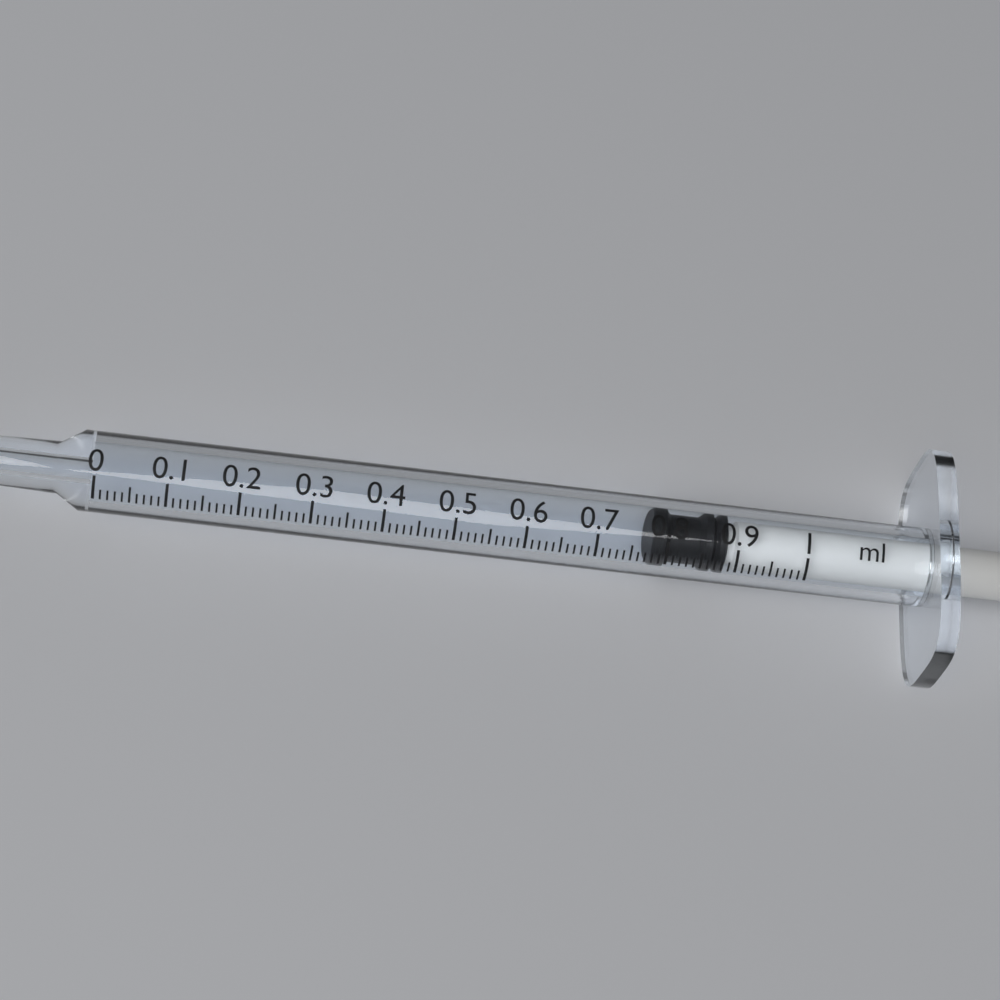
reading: 0.78 ml
